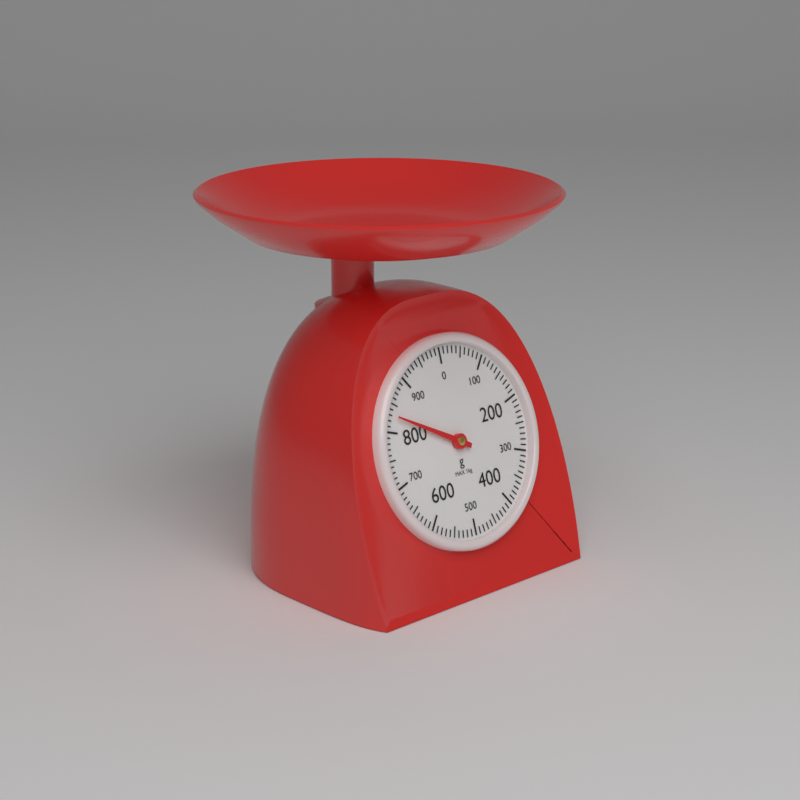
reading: 830 g
